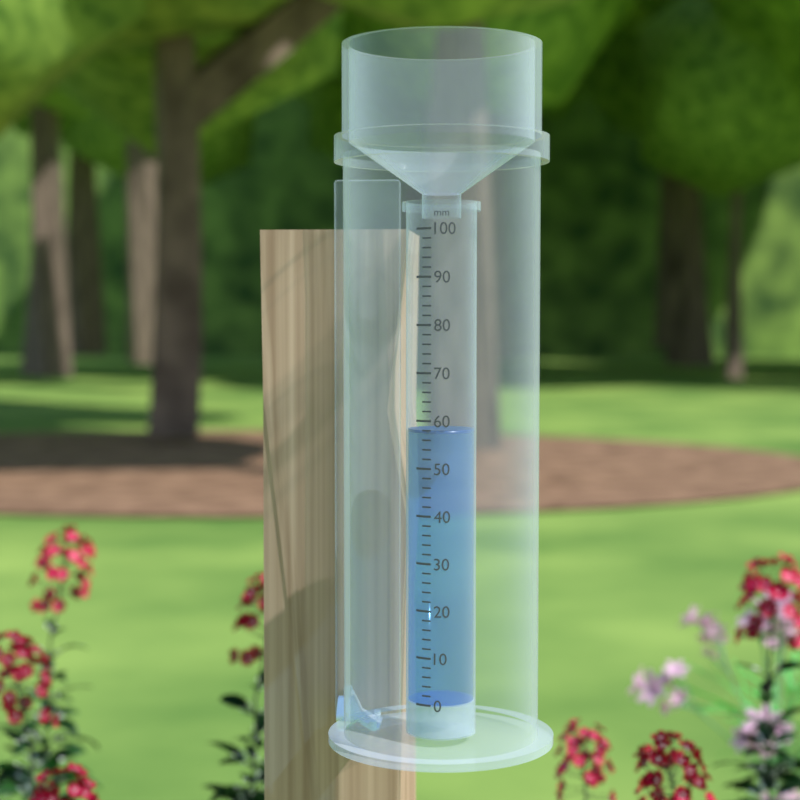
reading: 58 mm
